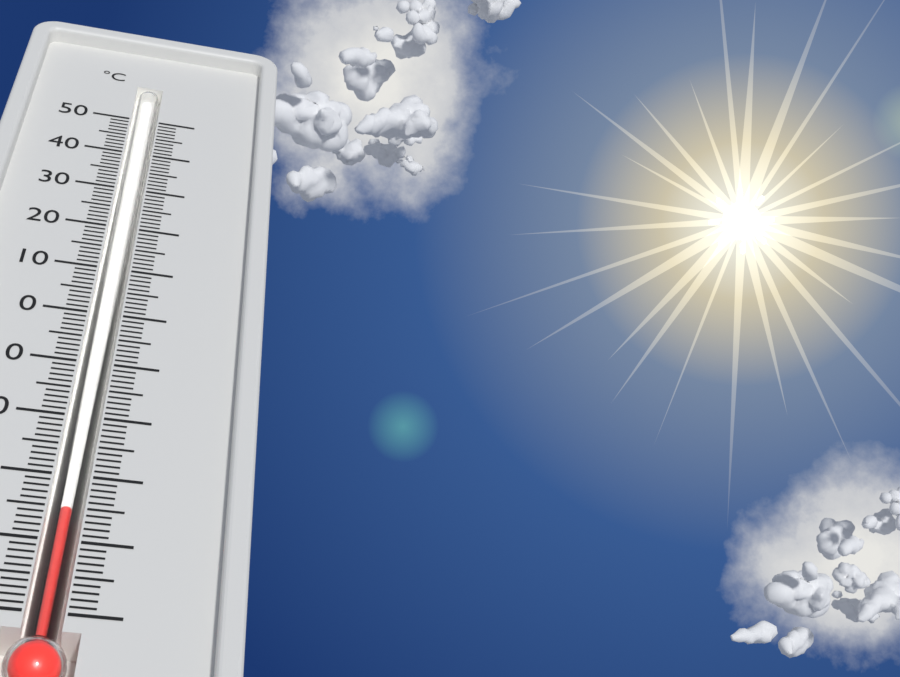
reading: -35 °C
